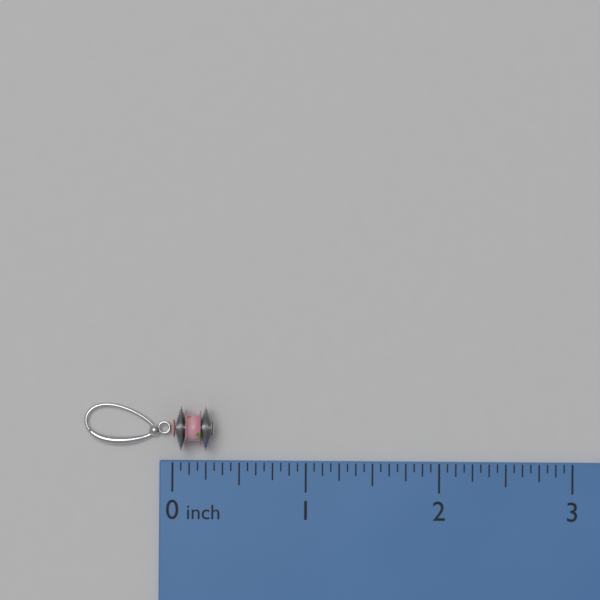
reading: 0.3125 inch
